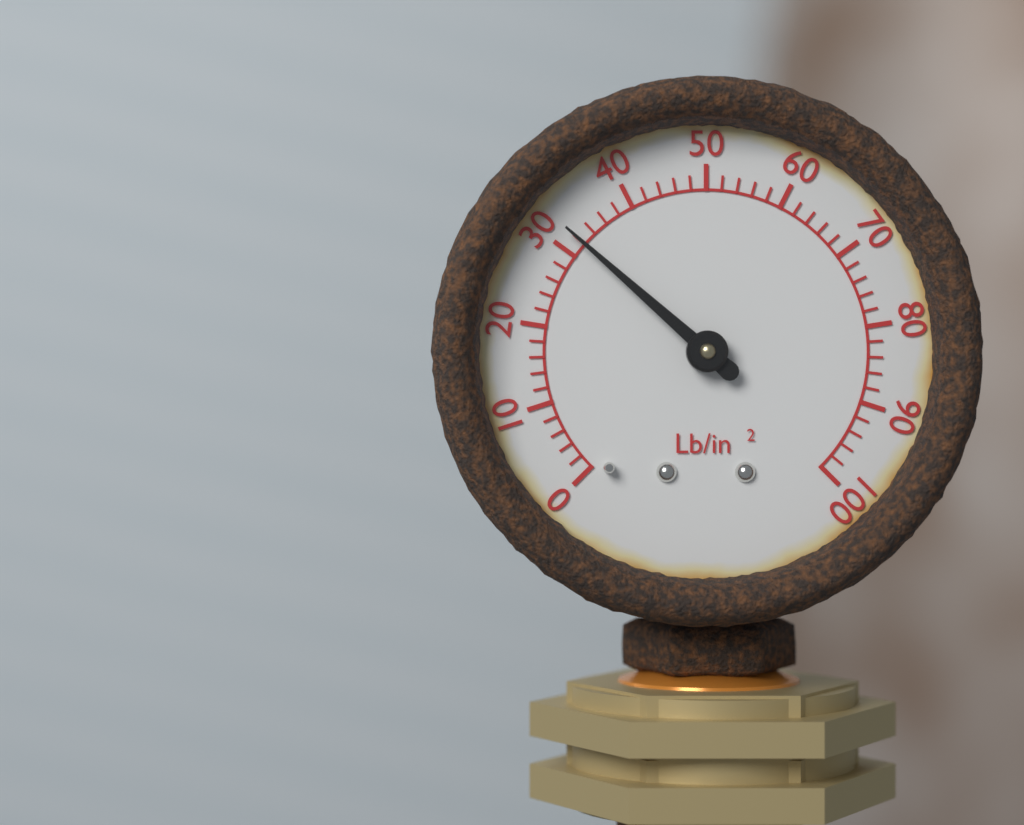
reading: 32 psi
